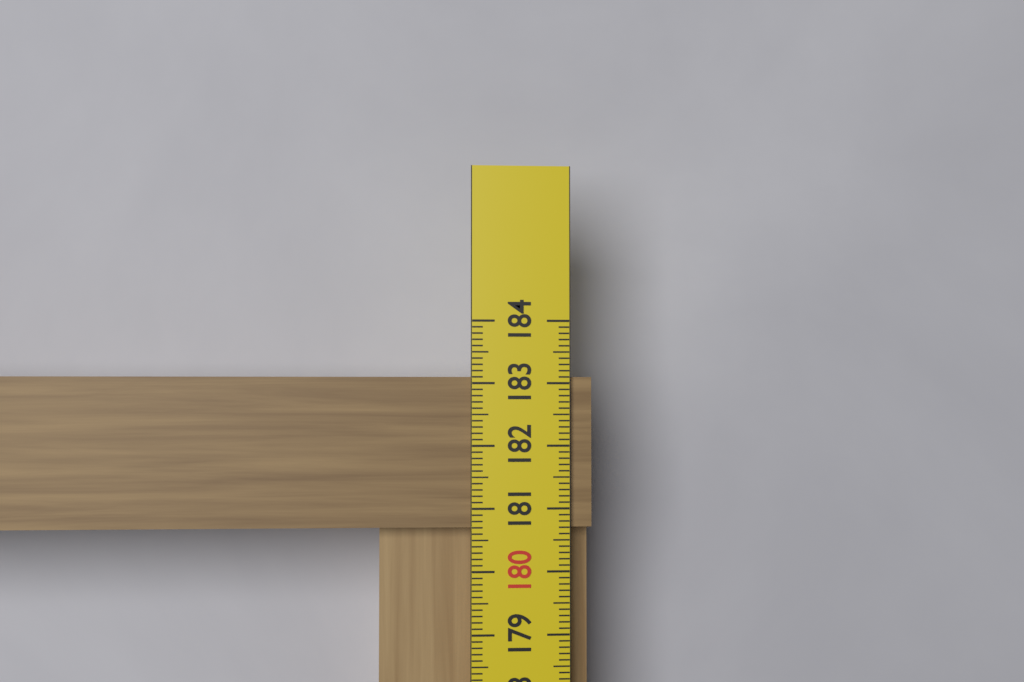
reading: 183.1 cm
